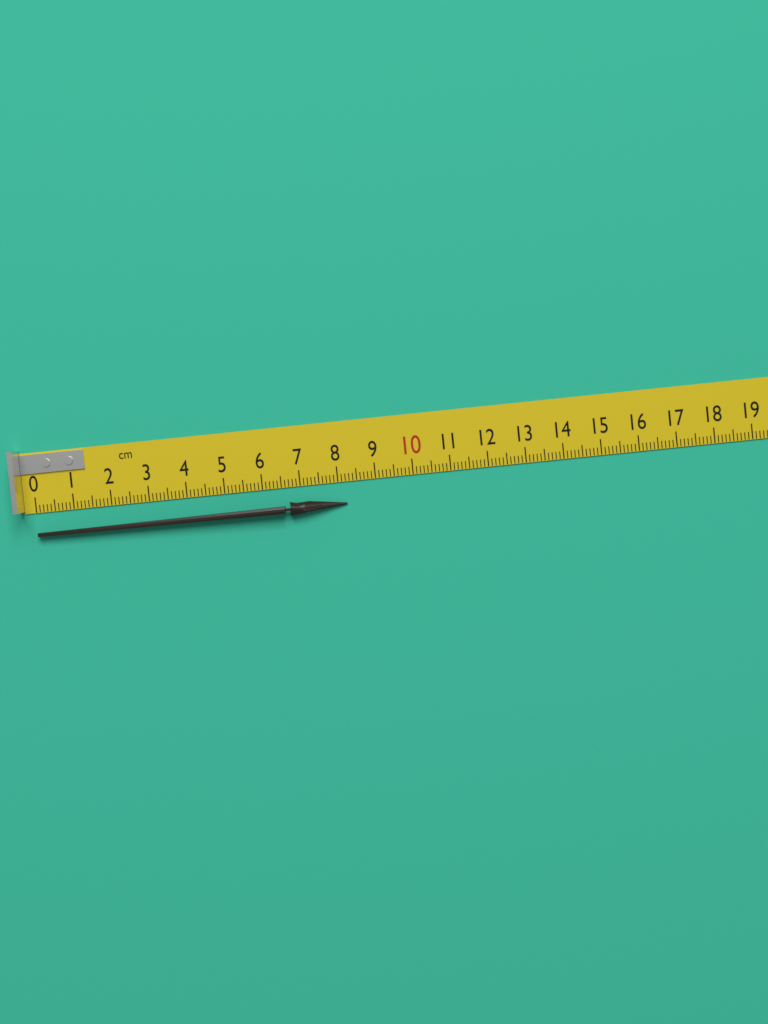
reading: 8.2 cm
